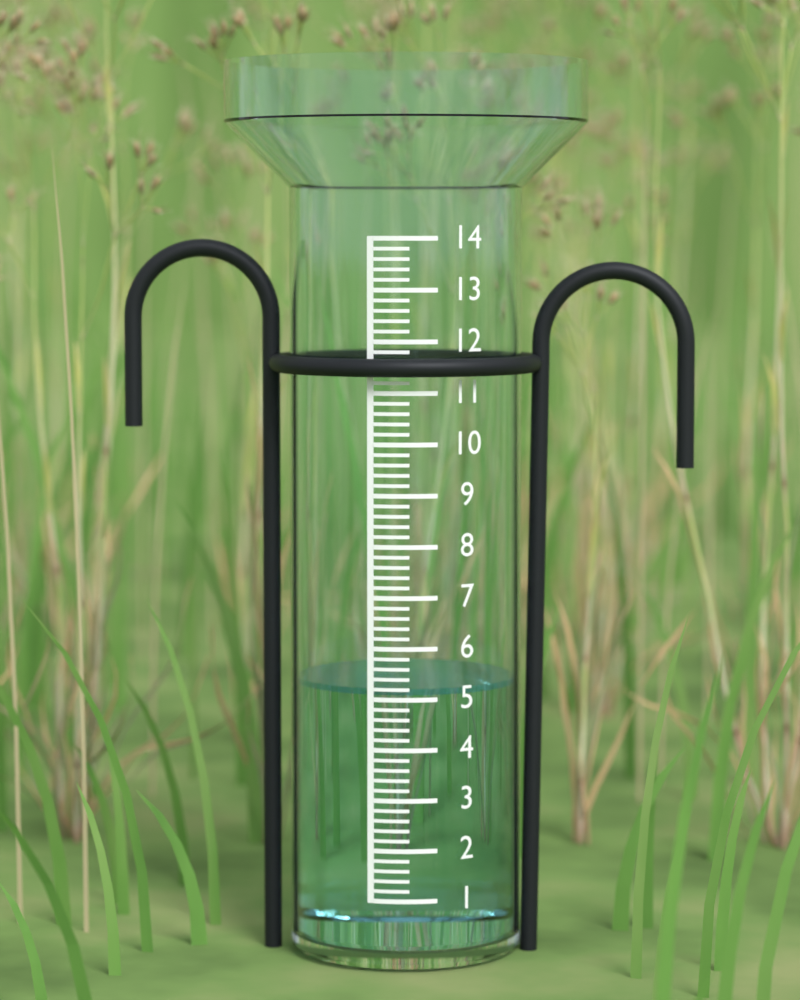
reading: 5.2 (no unit)
